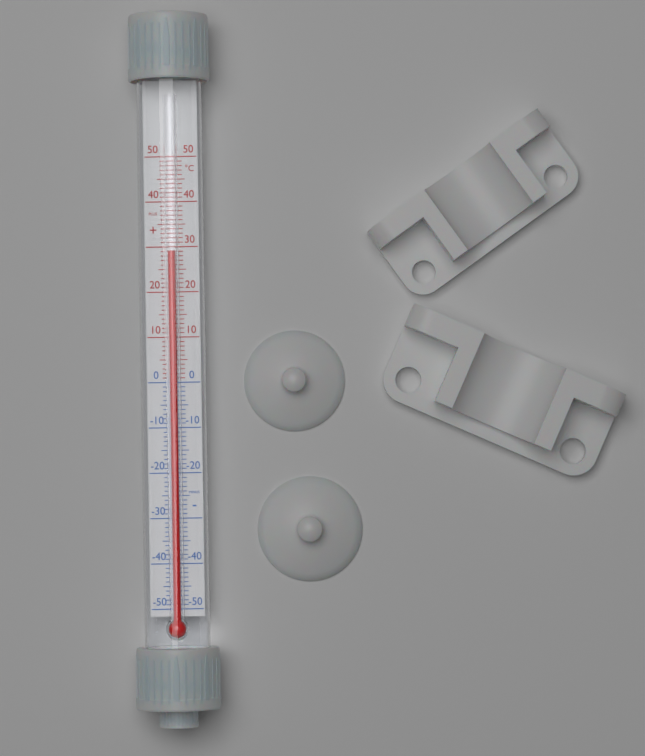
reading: 29 °C
